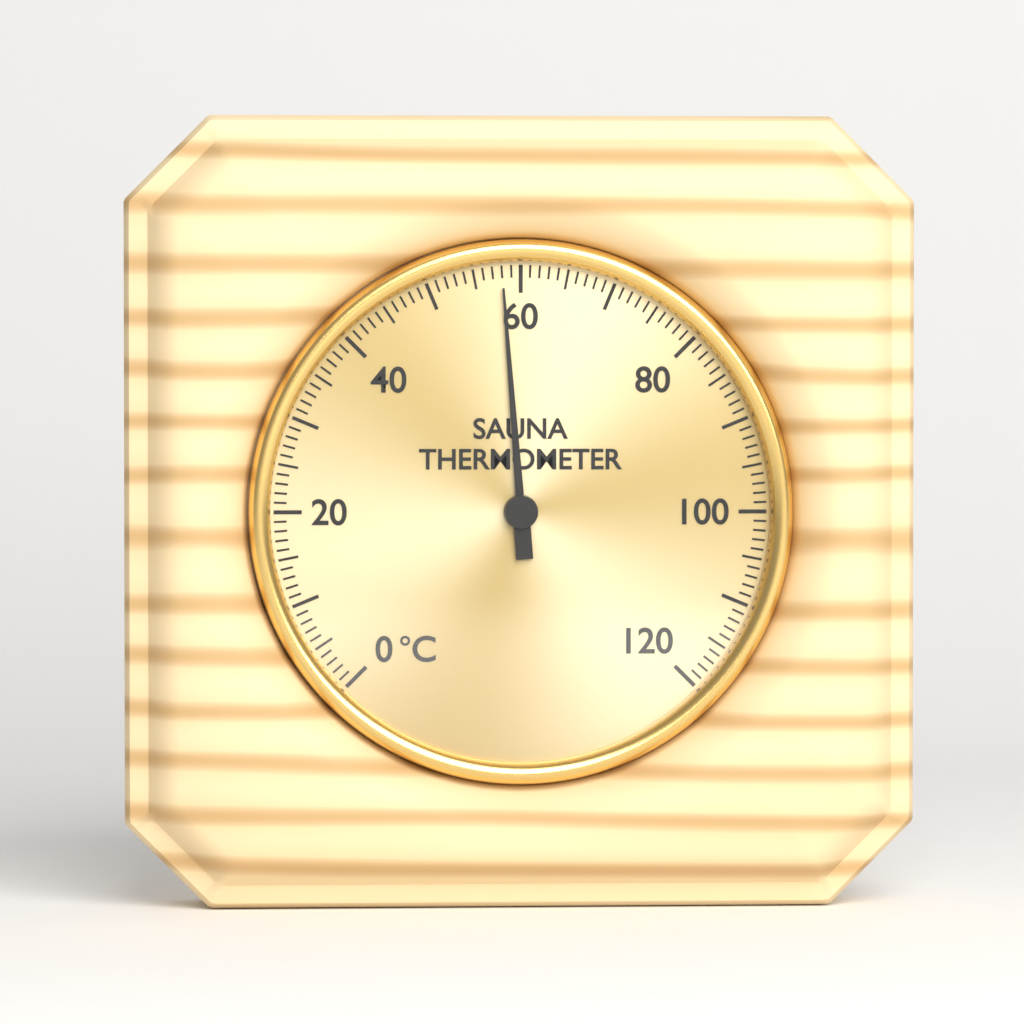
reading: 58 °C
